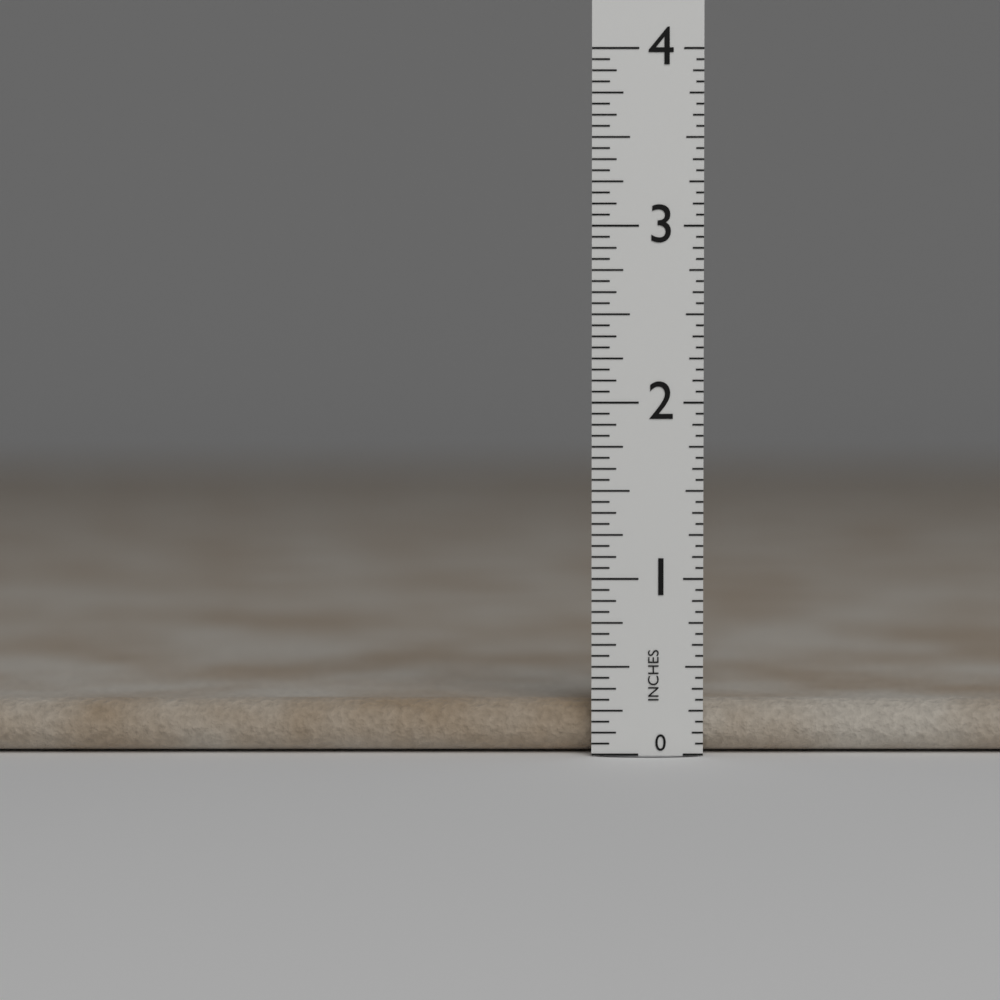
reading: 0.3000 in
